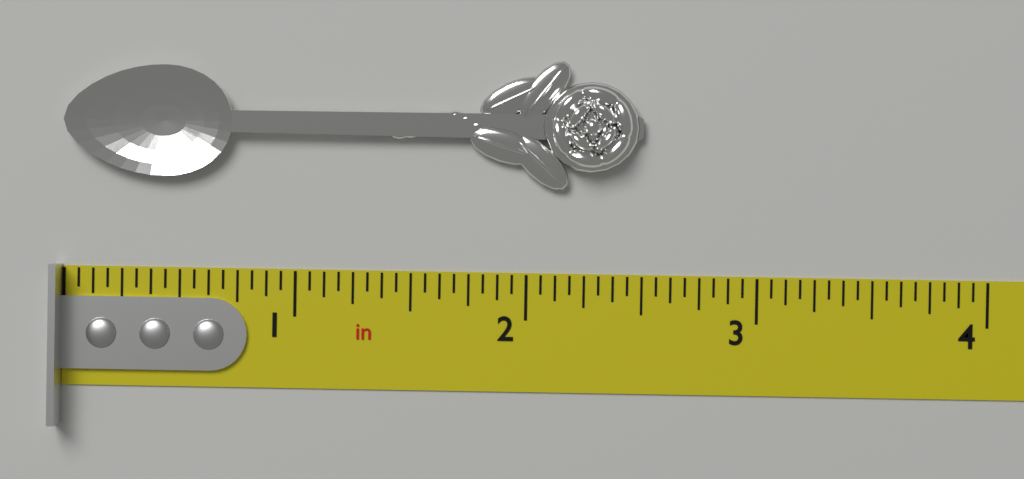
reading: 2.5000 in
